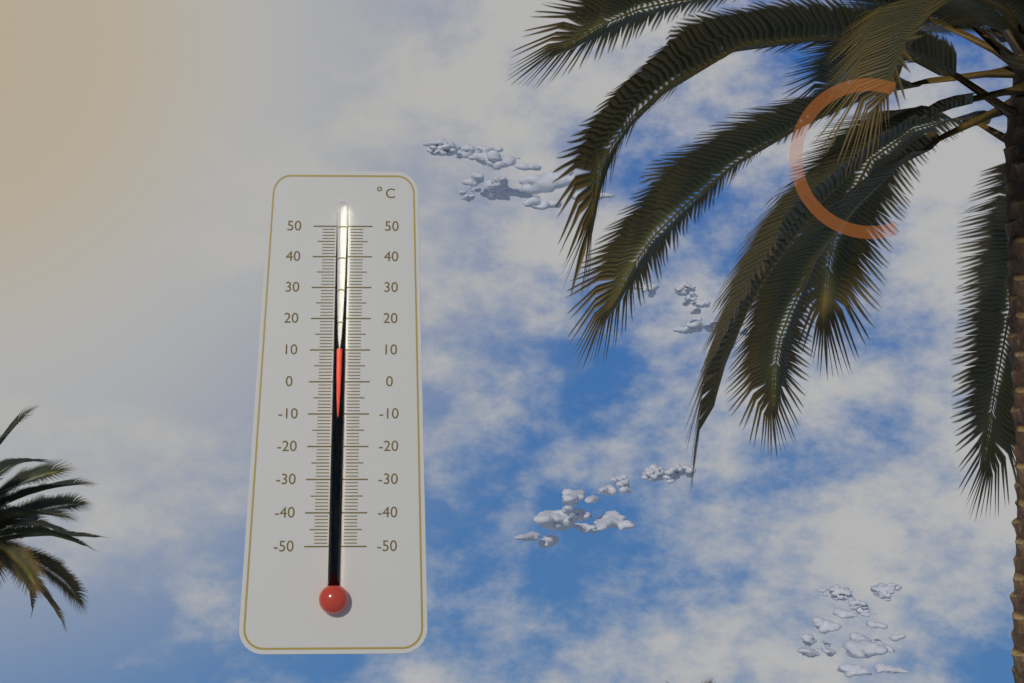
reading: 10 °C
